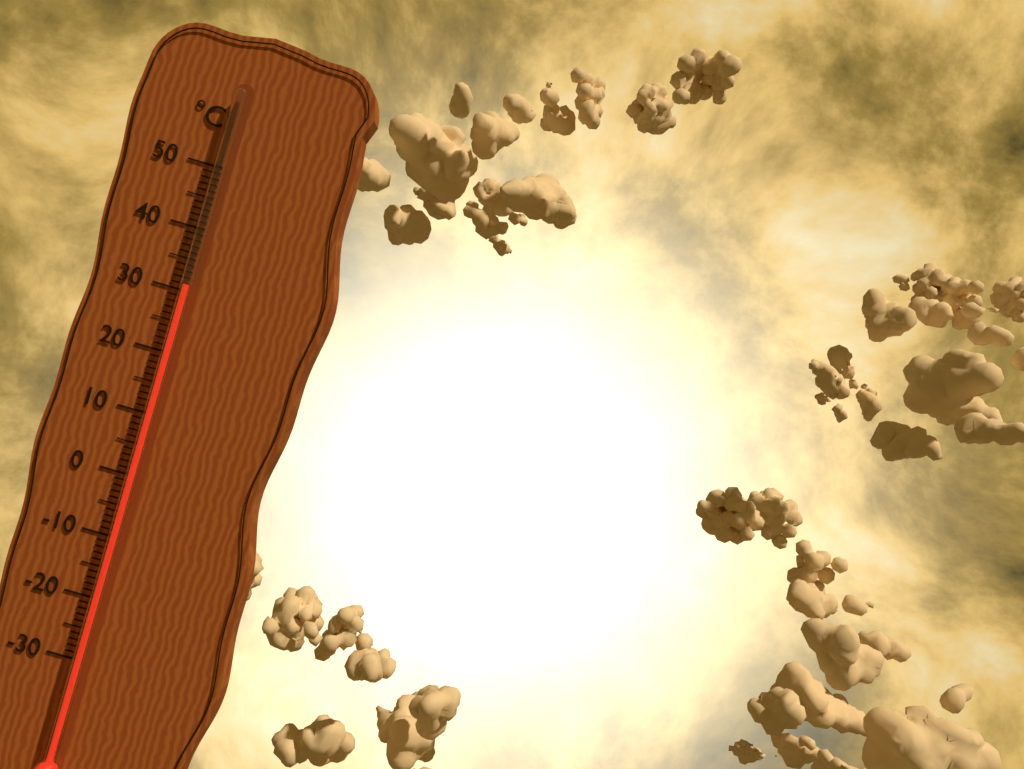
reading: 31 °C
